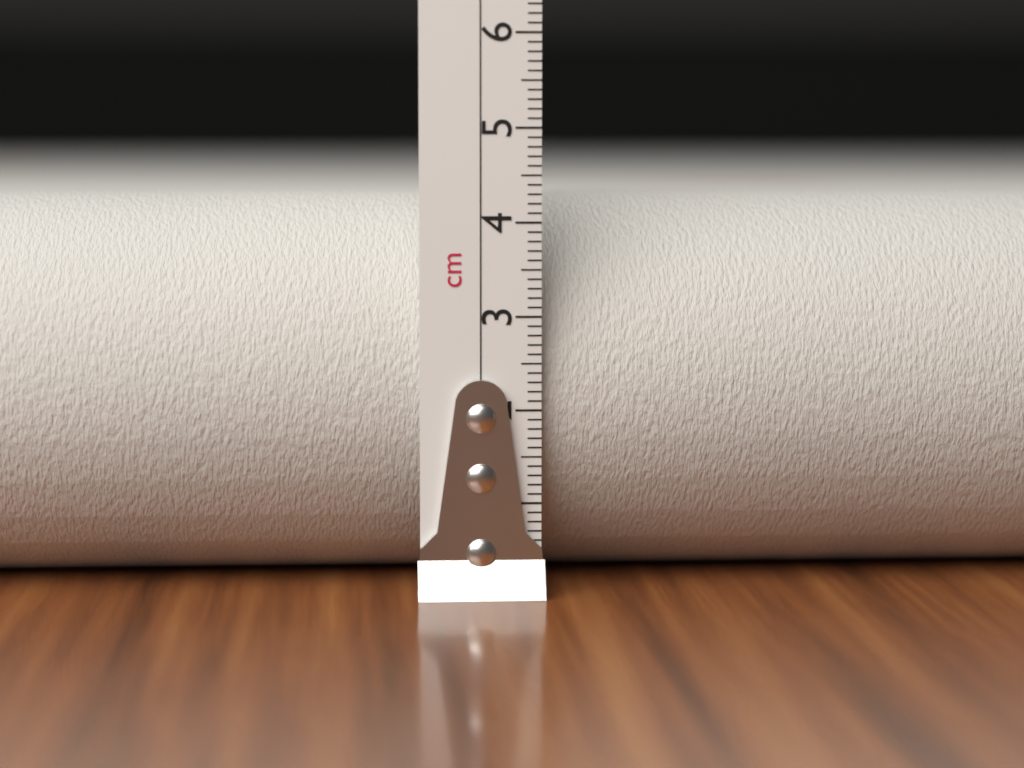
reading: 4.3 cm
